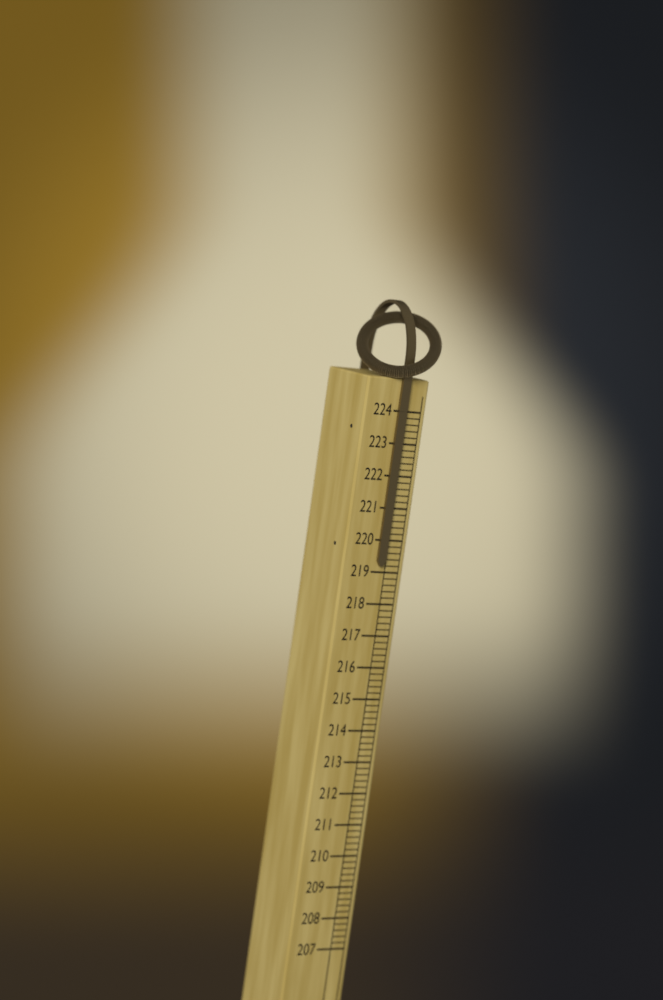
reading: 219.2 (no unit)
